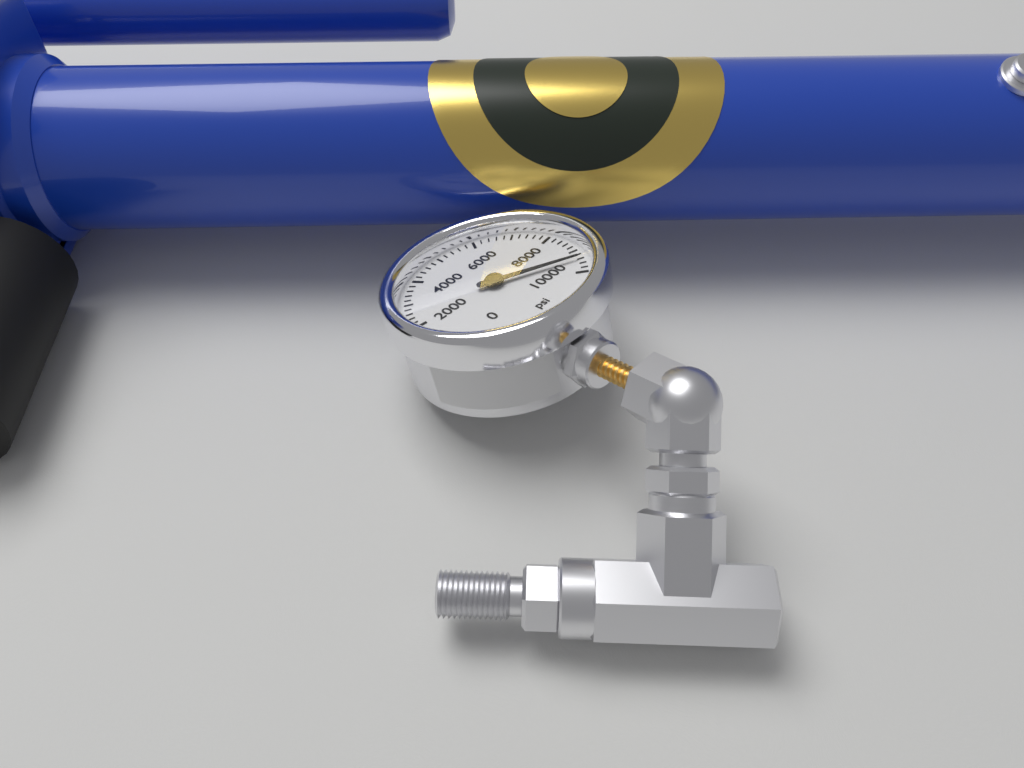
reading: 9400 psi
